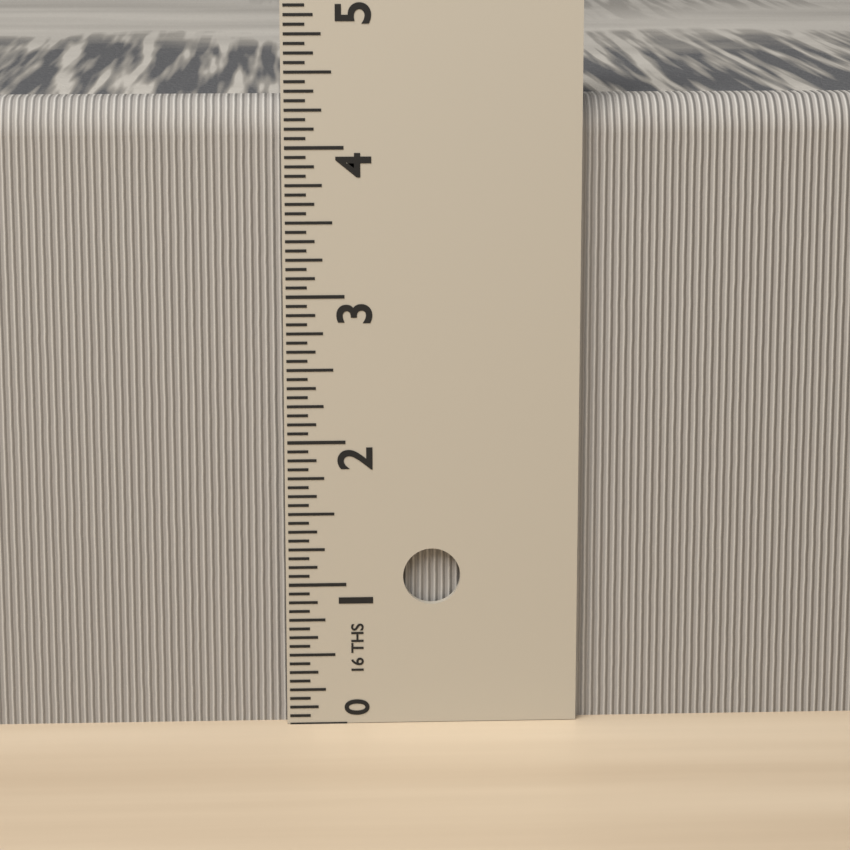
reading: 4.3125 in
